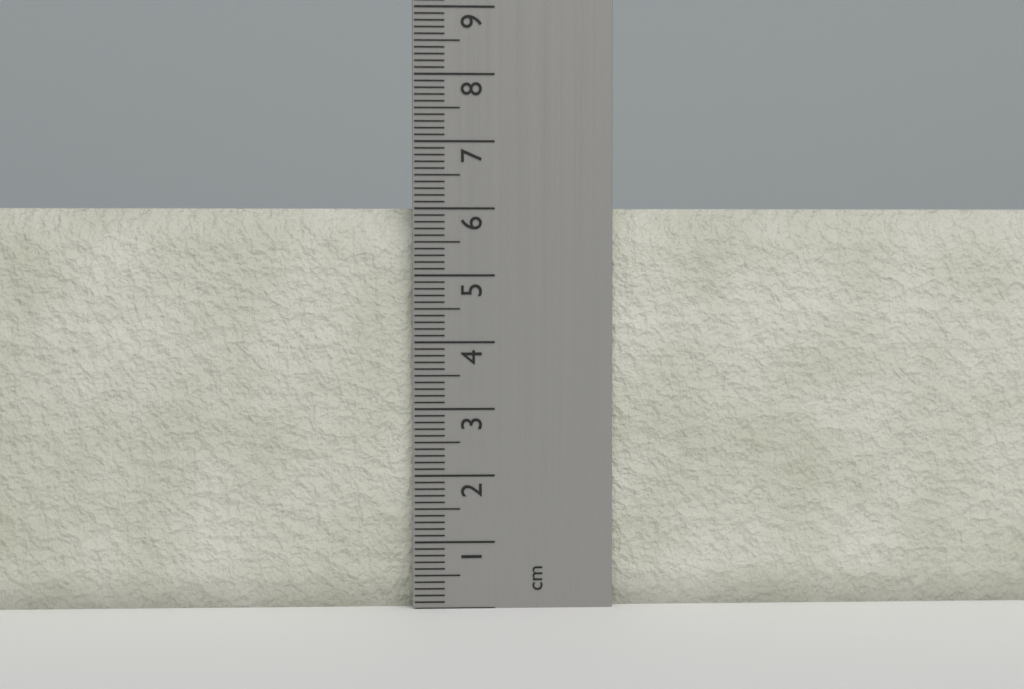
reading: 6.0 cm
